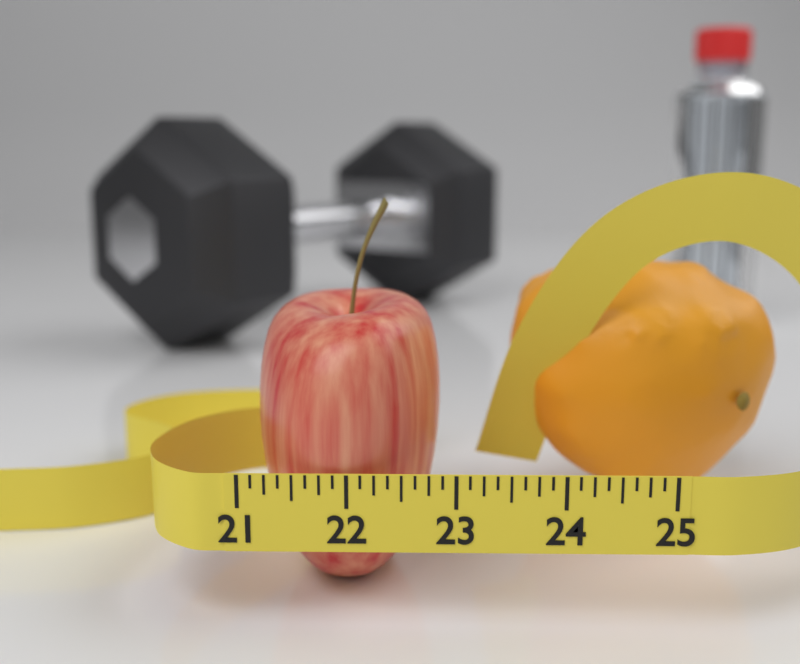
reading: 22.875 (no unit)
